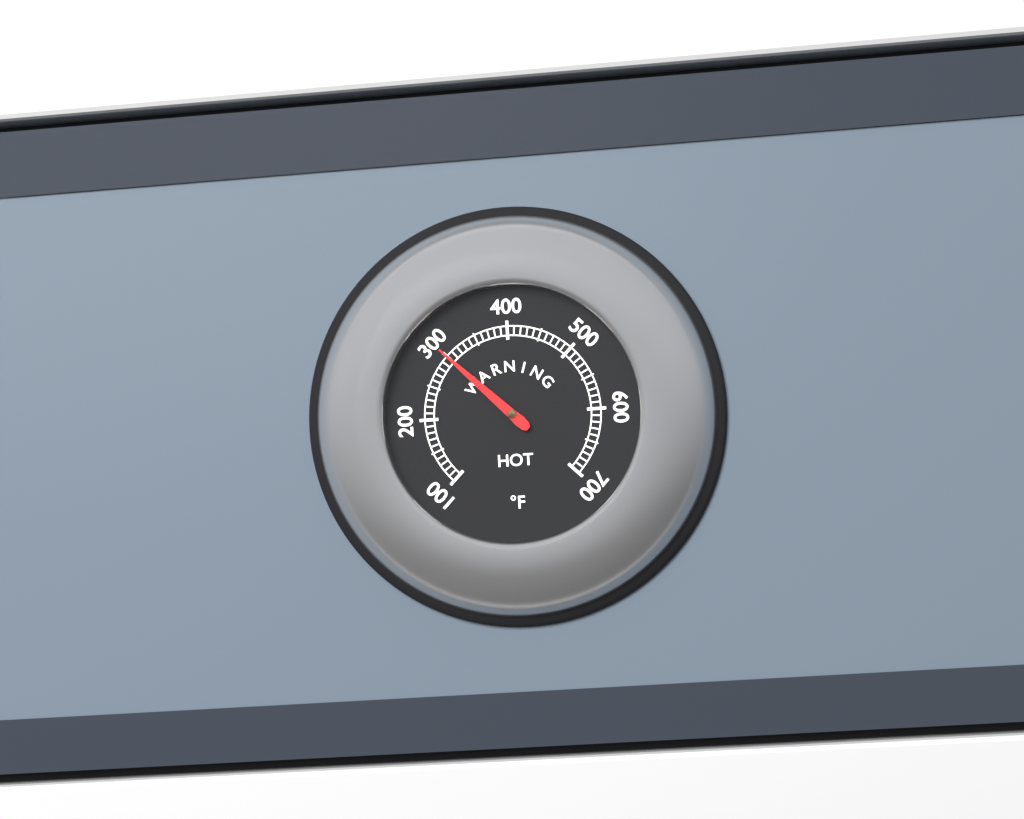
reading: 300 °F
